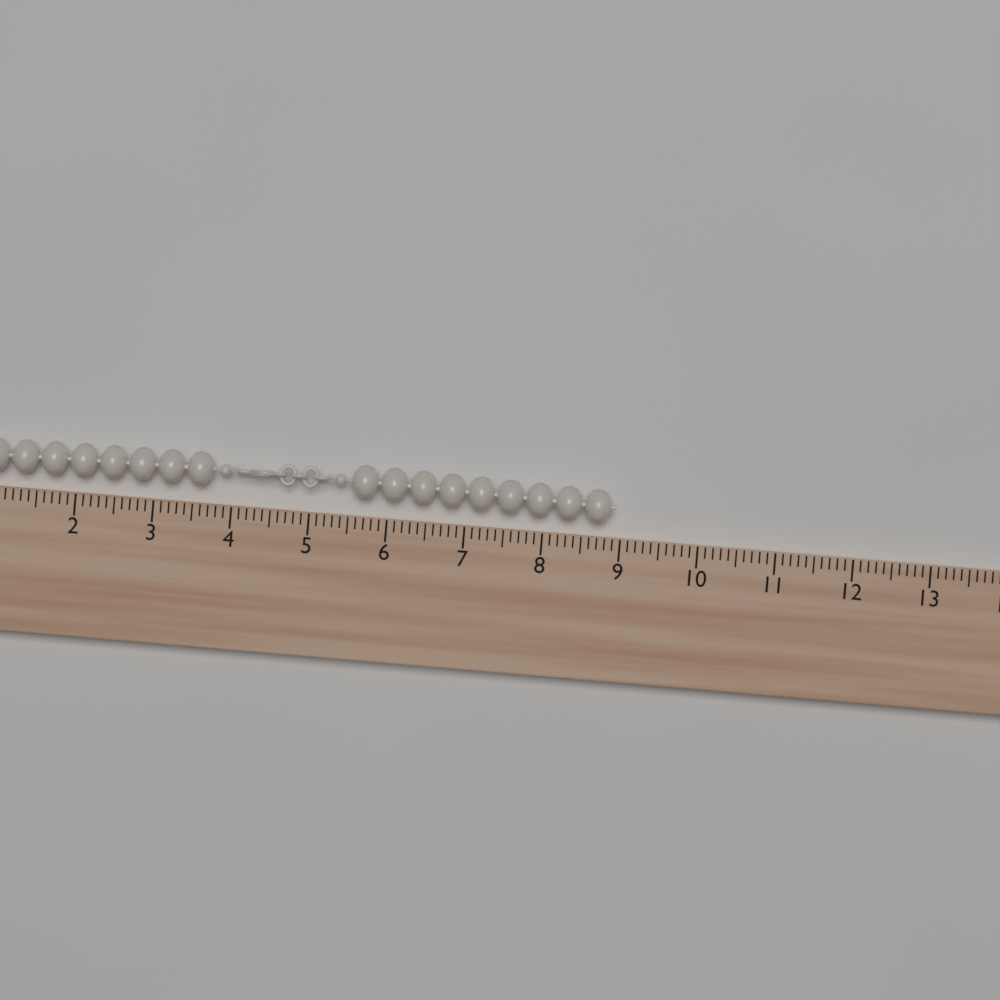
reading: 8.9 (no unit)
